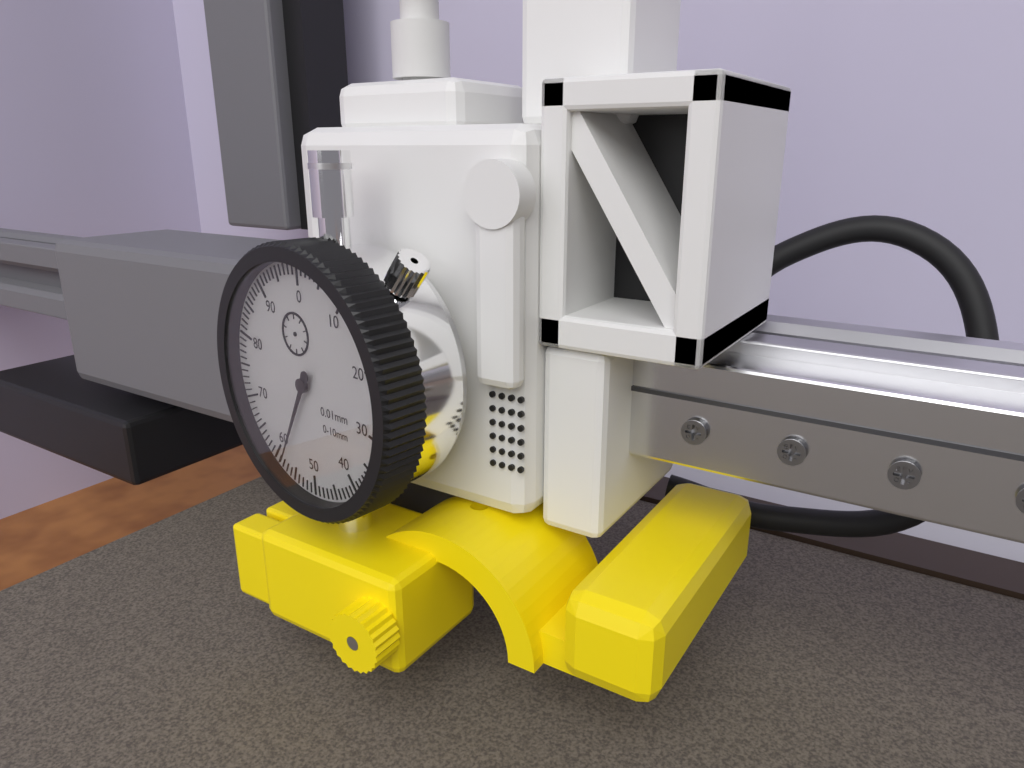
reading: 58 0.01mm
